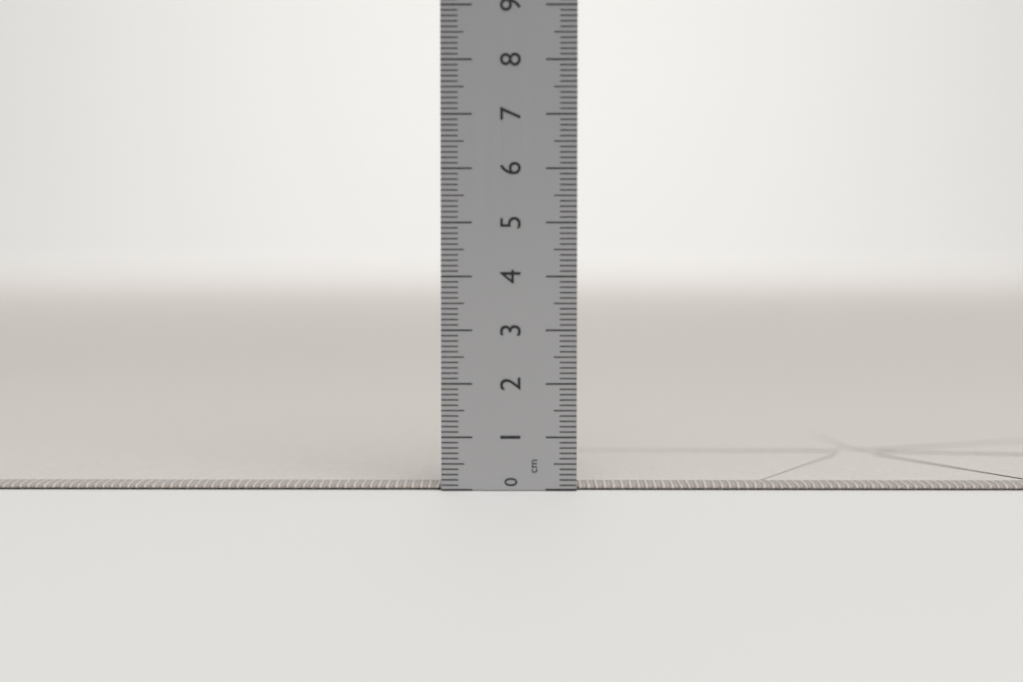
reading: 0.1 cm
